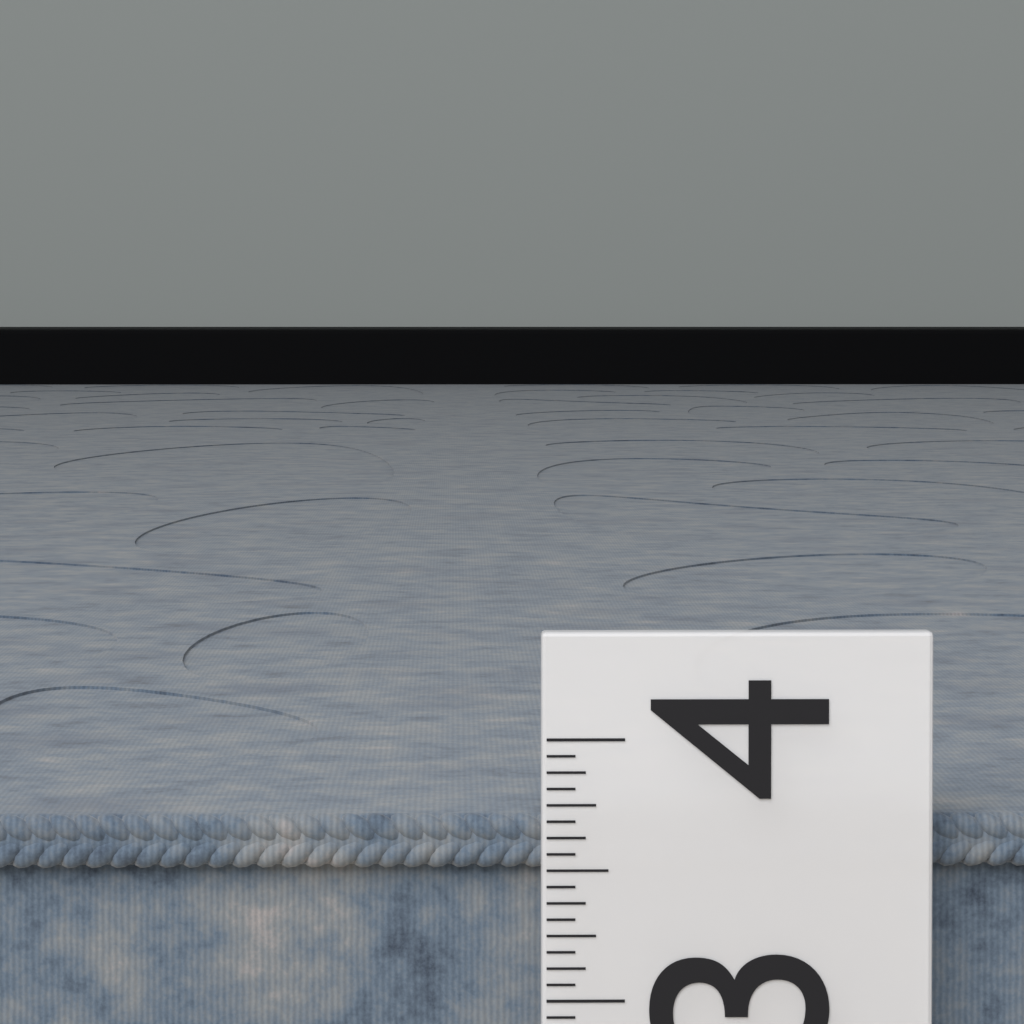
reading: 3.6875 (no unit)
